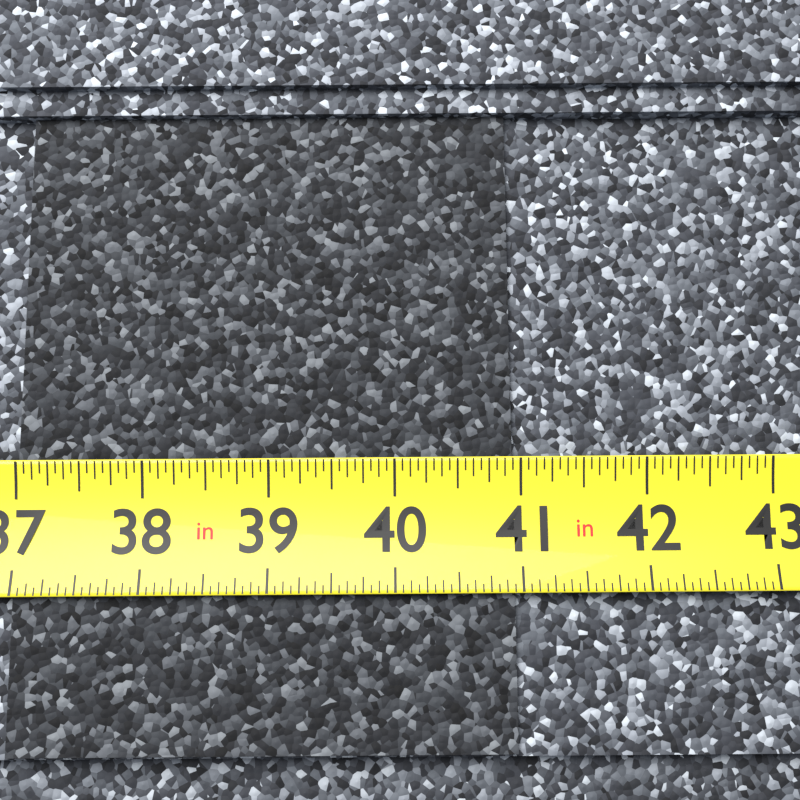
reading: 40.9375 in
